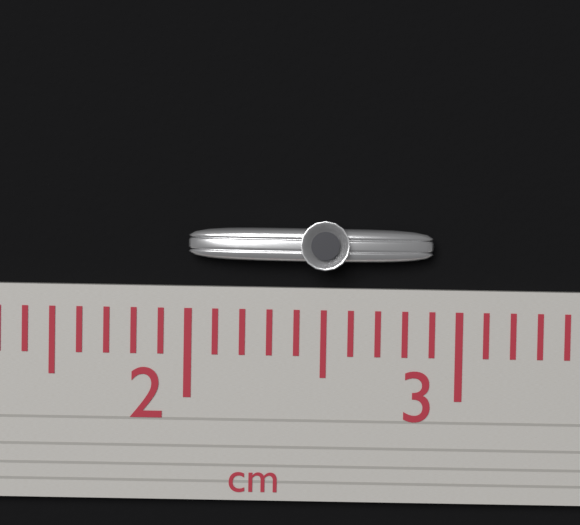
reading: 2.9 cm
